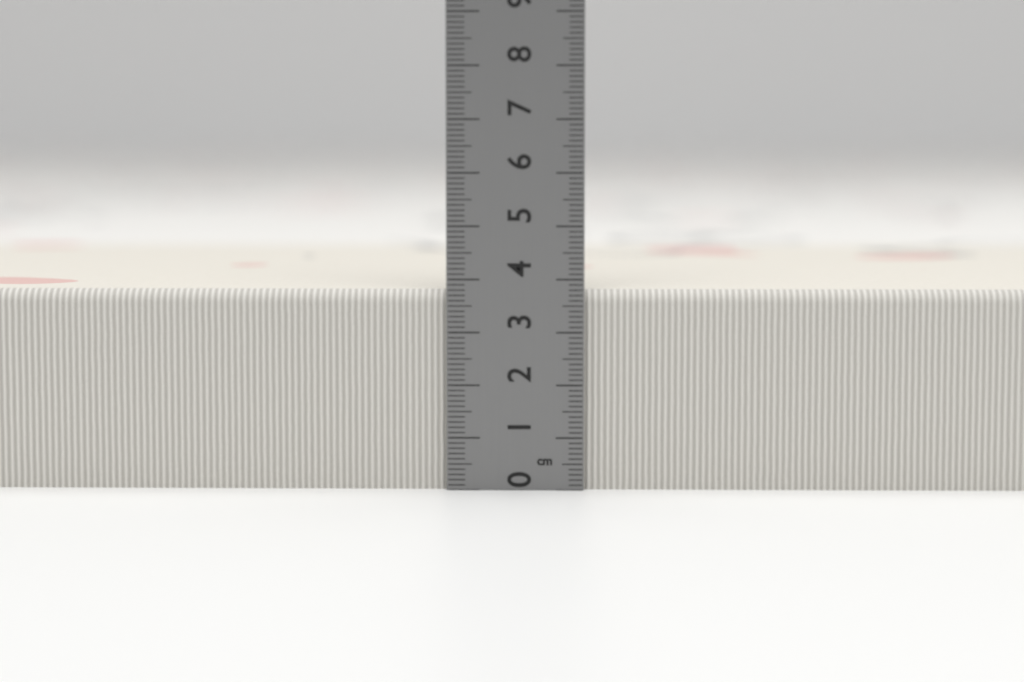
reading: 3.8 cm
